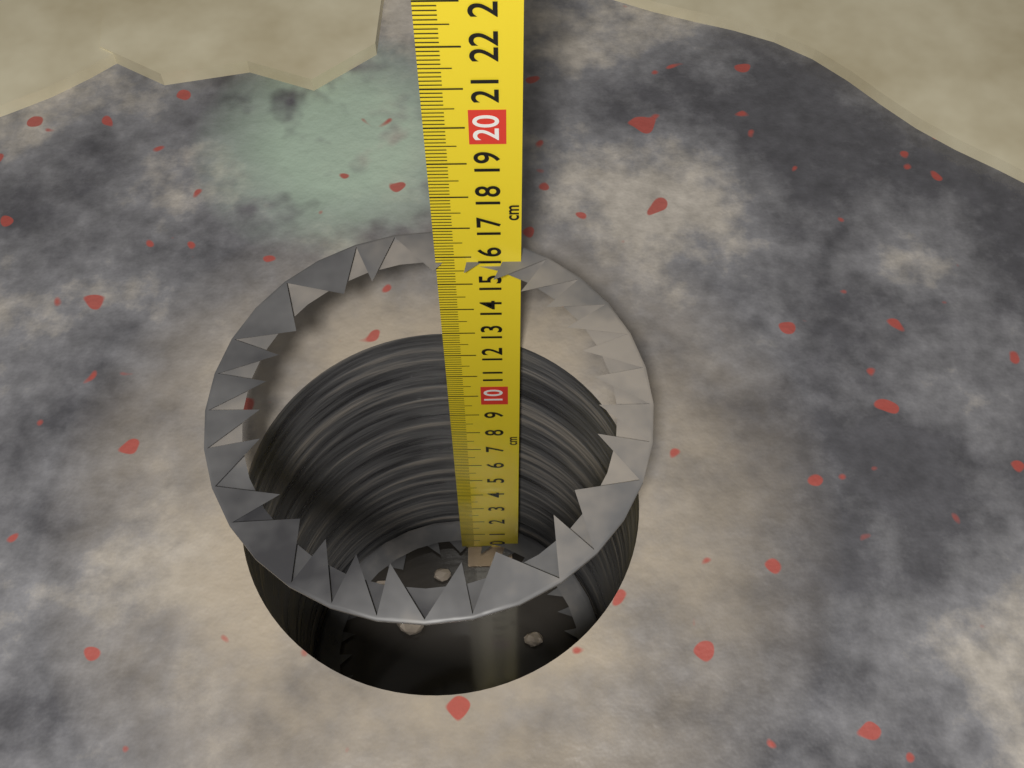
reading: 15.8 cm
